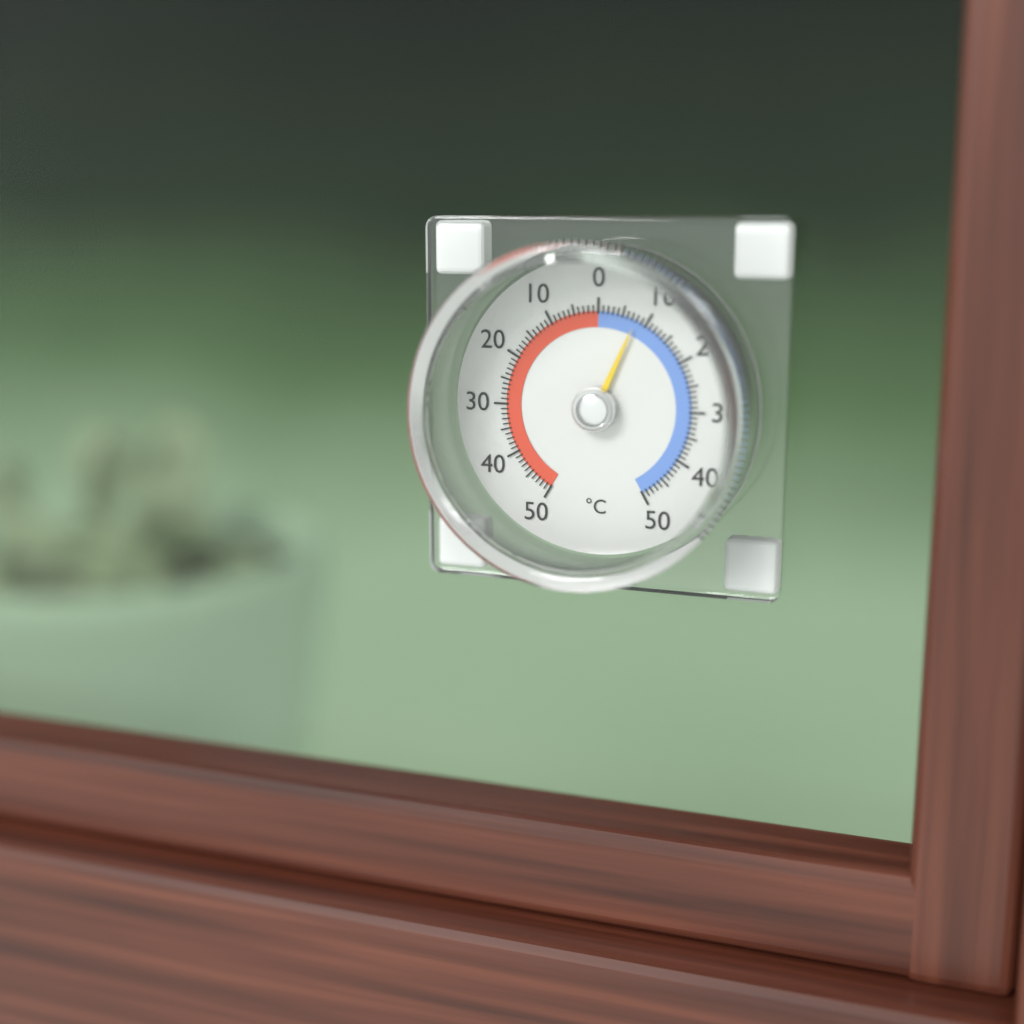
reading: -8 °C
